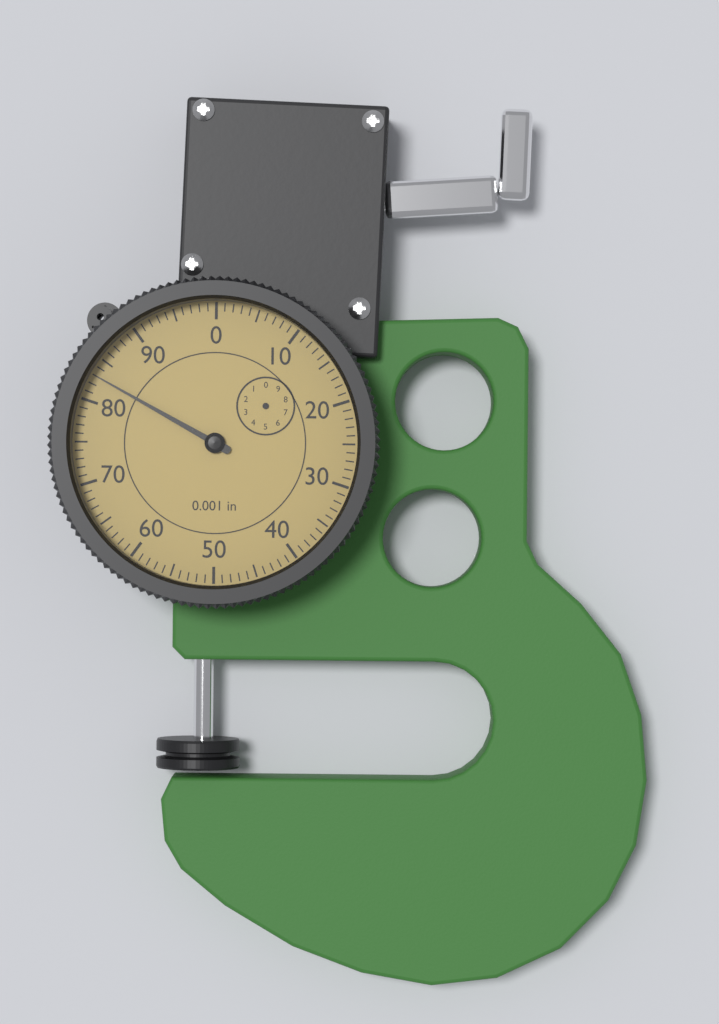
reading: 83 0.001 in
